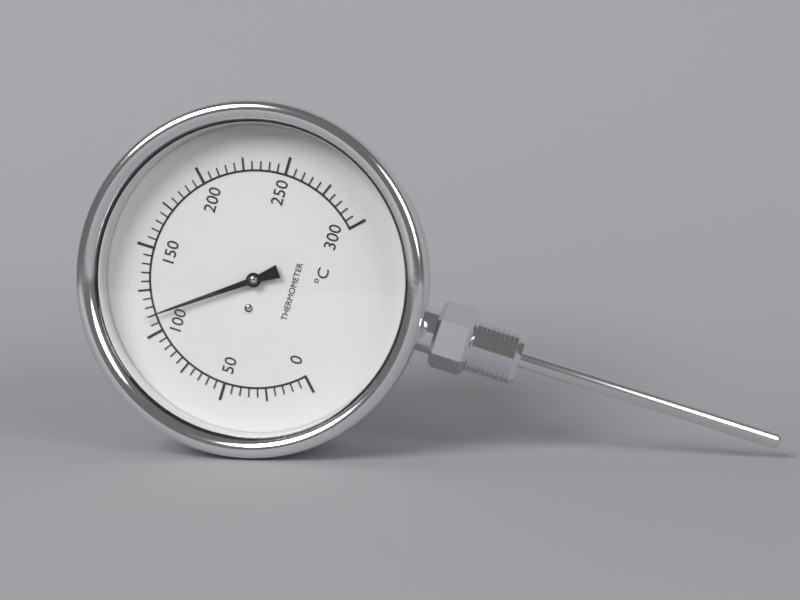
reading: 110 °C
